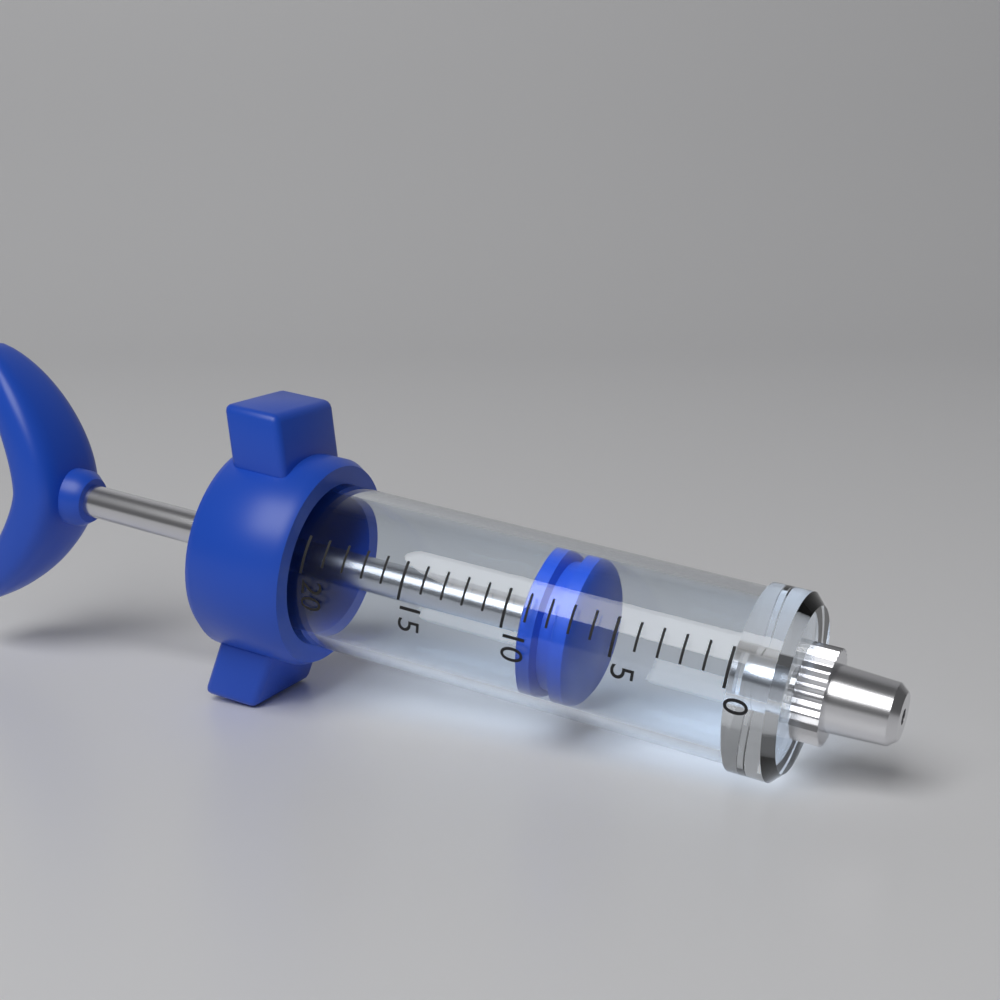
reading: 7 (no unit)
